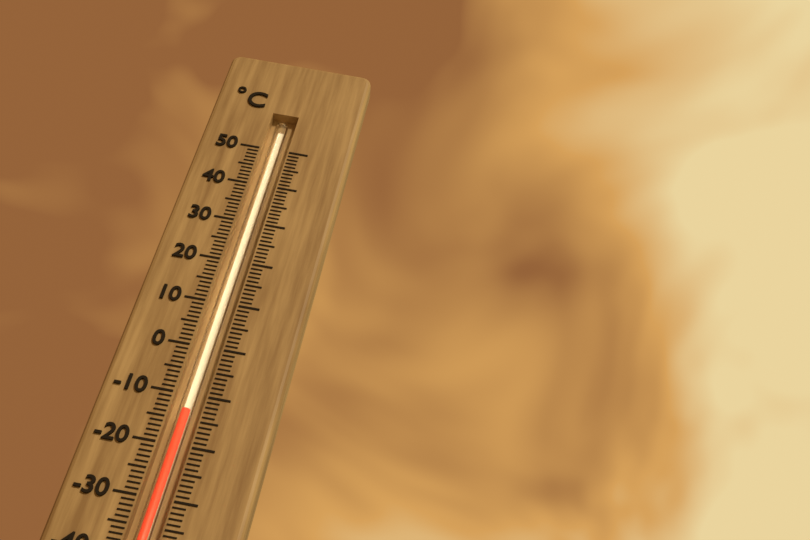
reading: -13 °C
